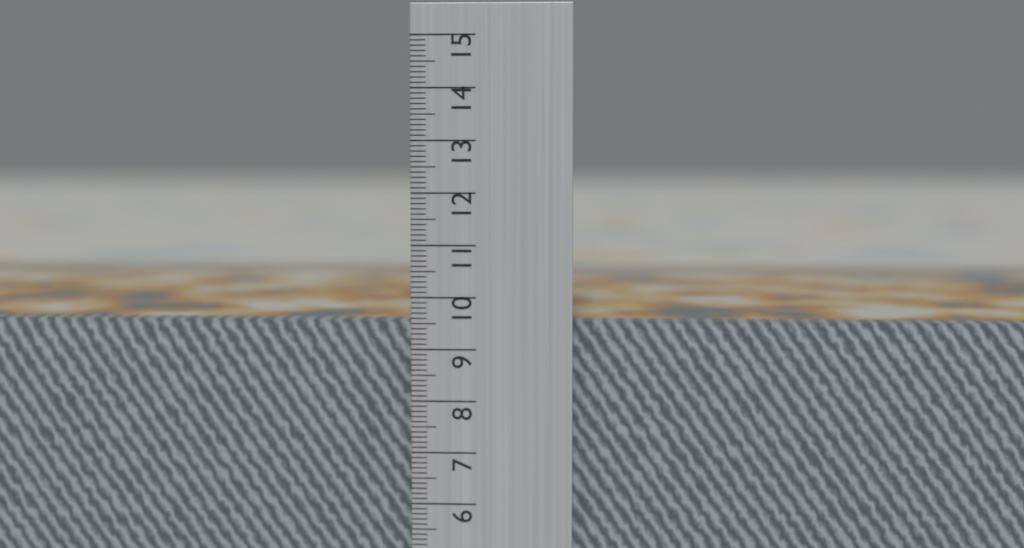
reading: 9.5 cm
